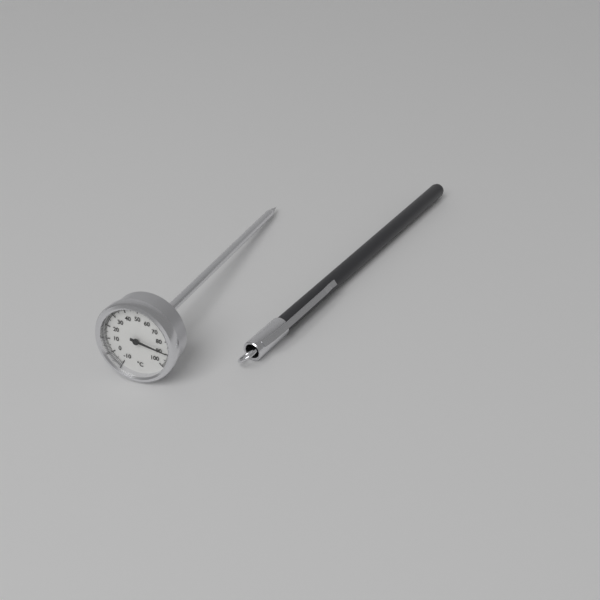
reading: 89 °C
